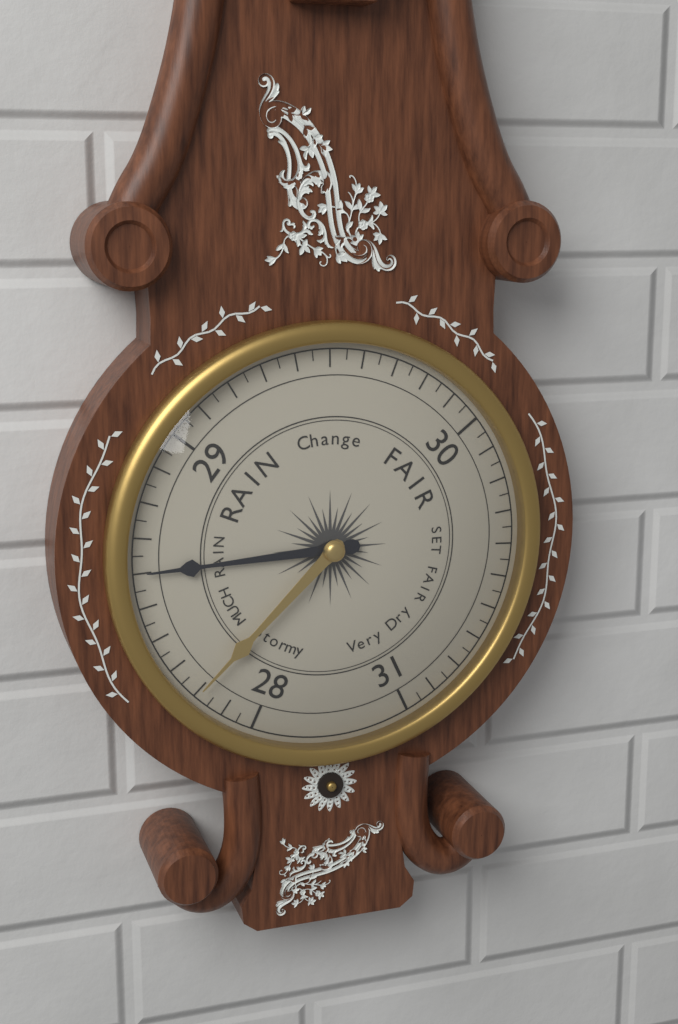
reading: 28.60 (no unit)
